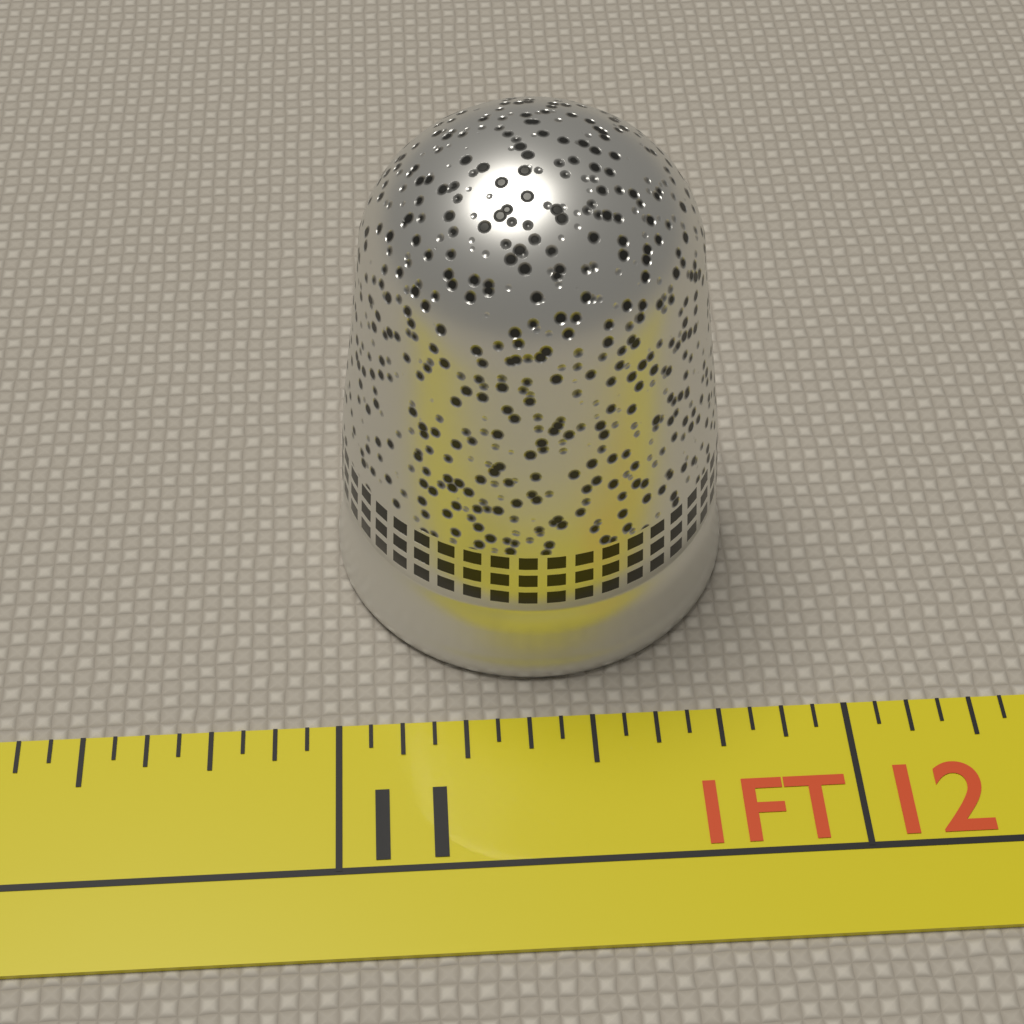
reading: 11.8125 in
